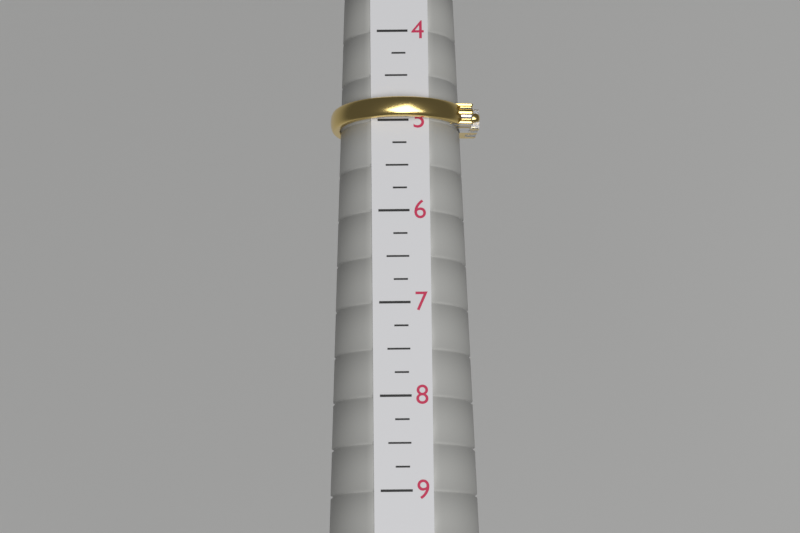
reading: 5.00 (no unit)
